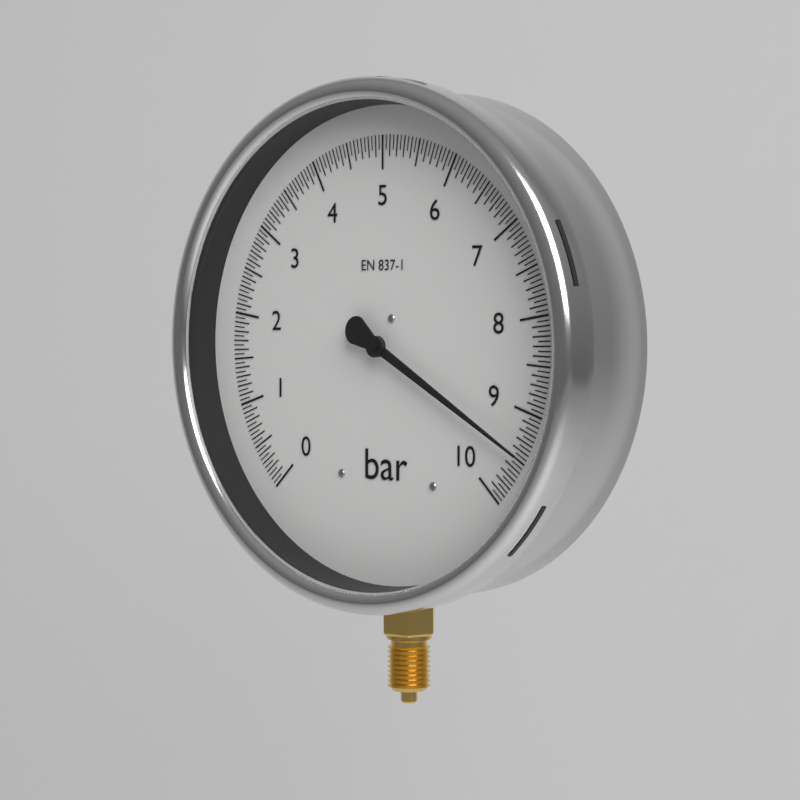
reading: 9.45 bar
